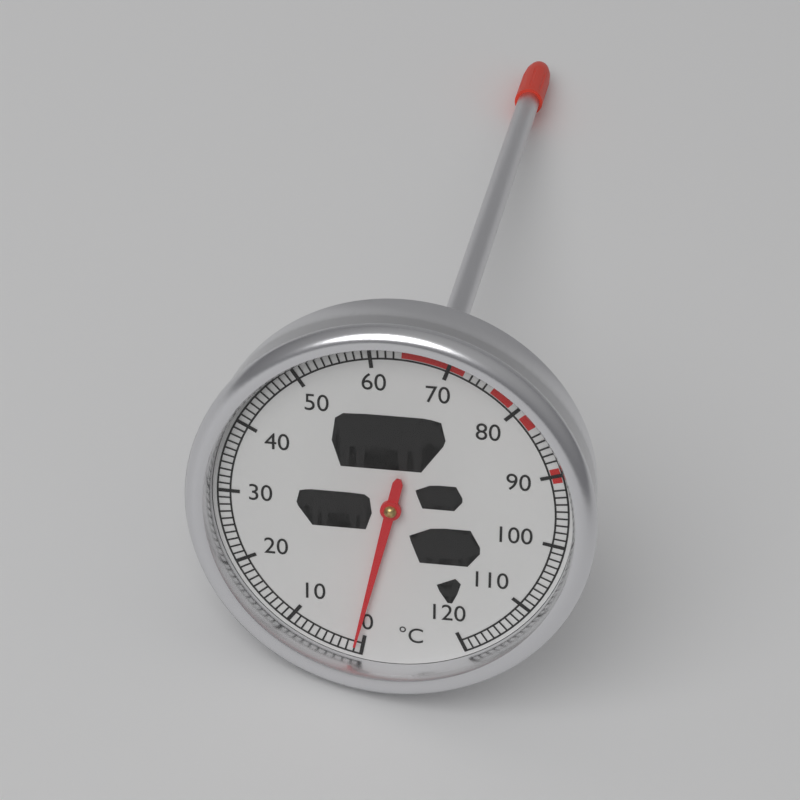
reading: 1 °C
